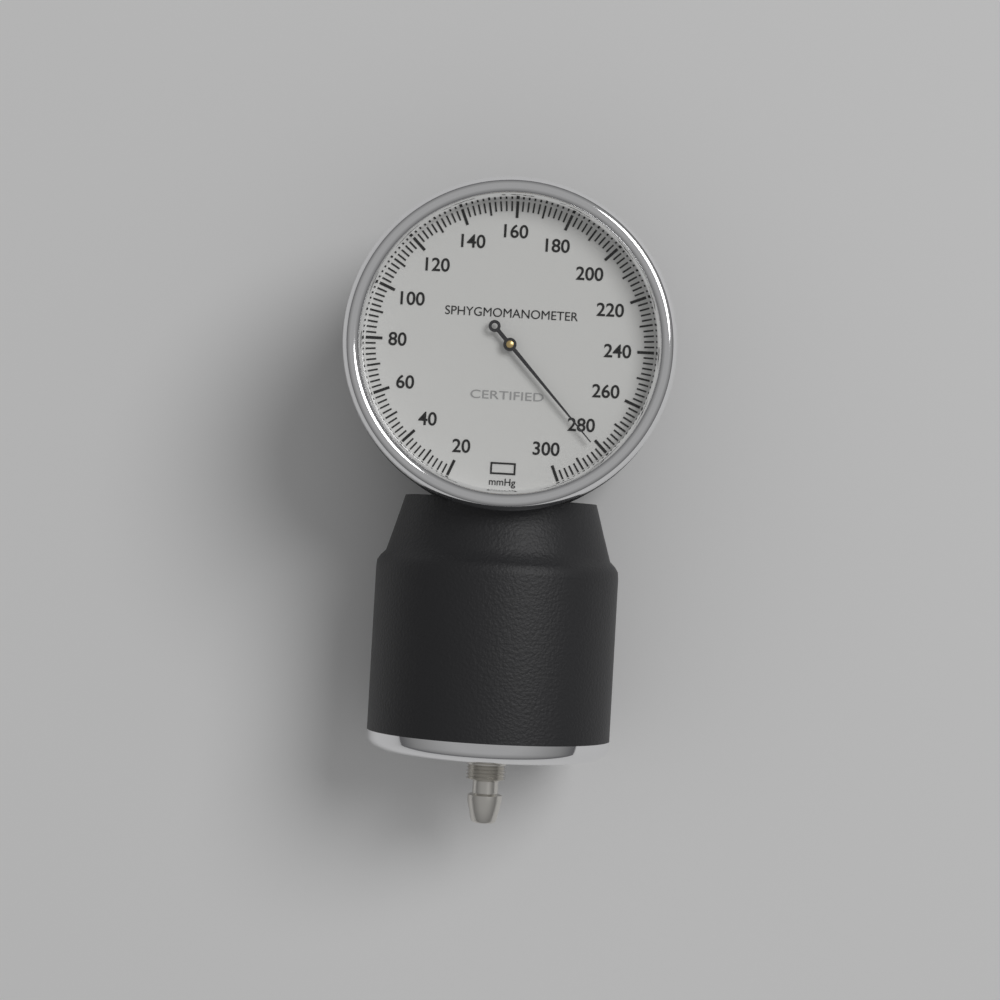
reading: 282 mmHg
